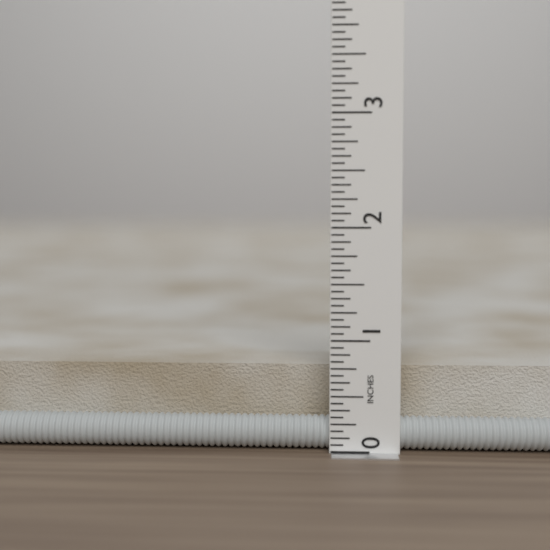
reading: 0.8125 in
